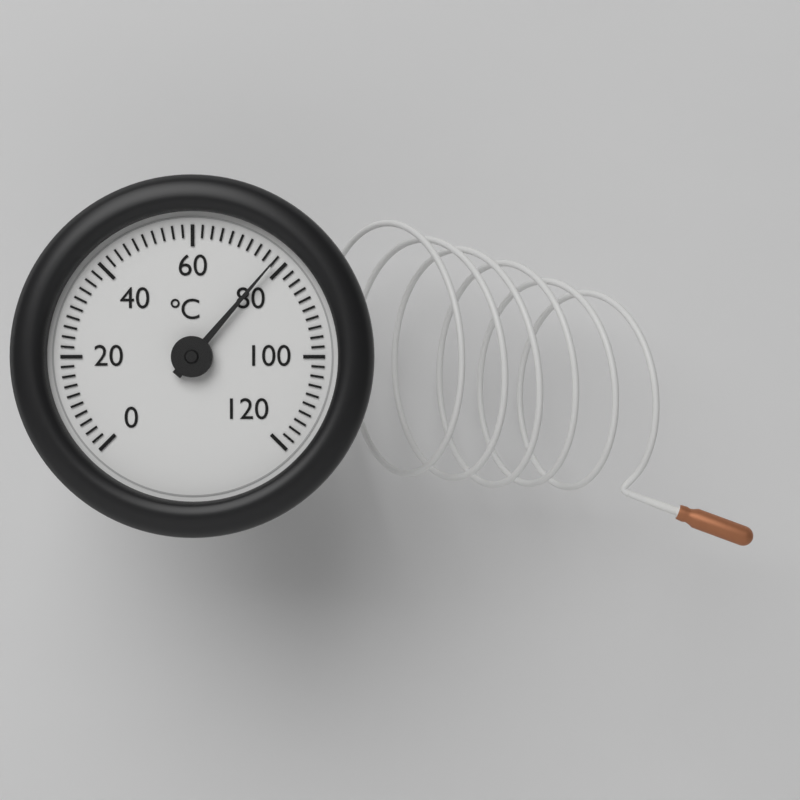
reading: 78 °C
